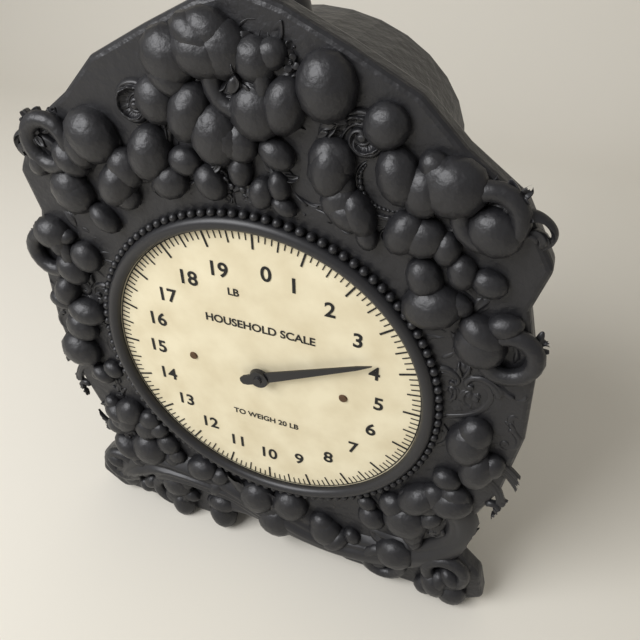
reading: 3.625 lb
